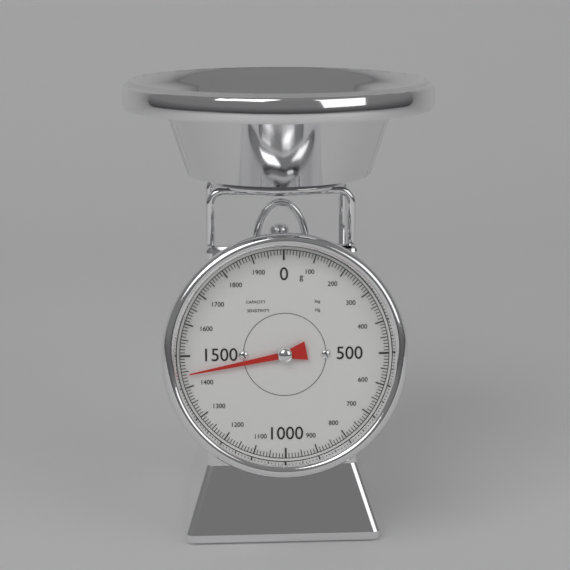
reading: 1440 g
